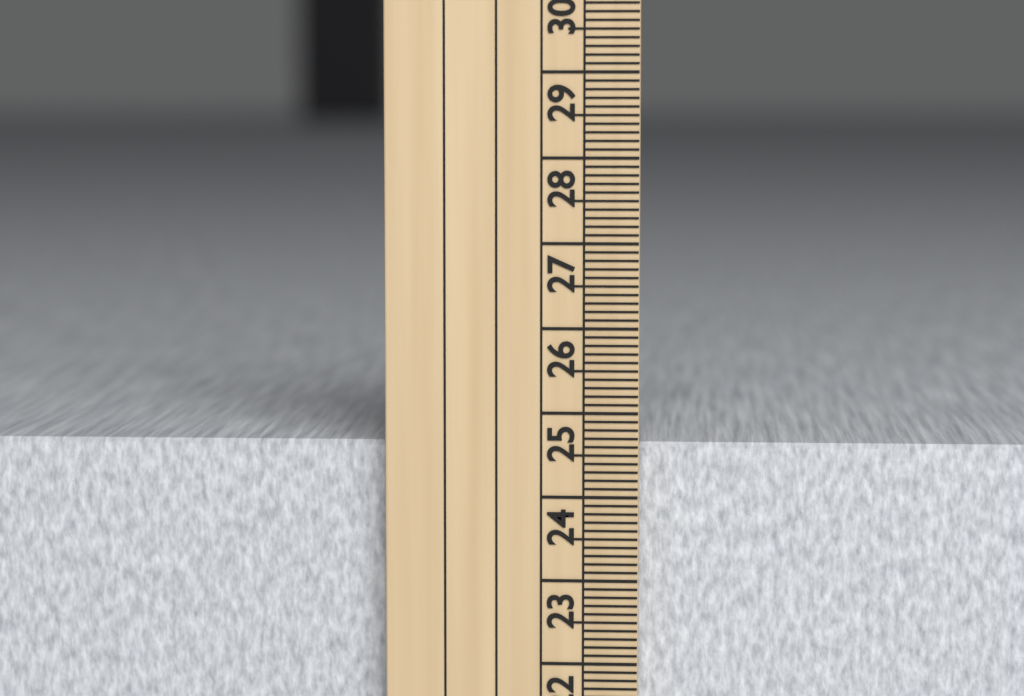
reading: 24.6 cm
